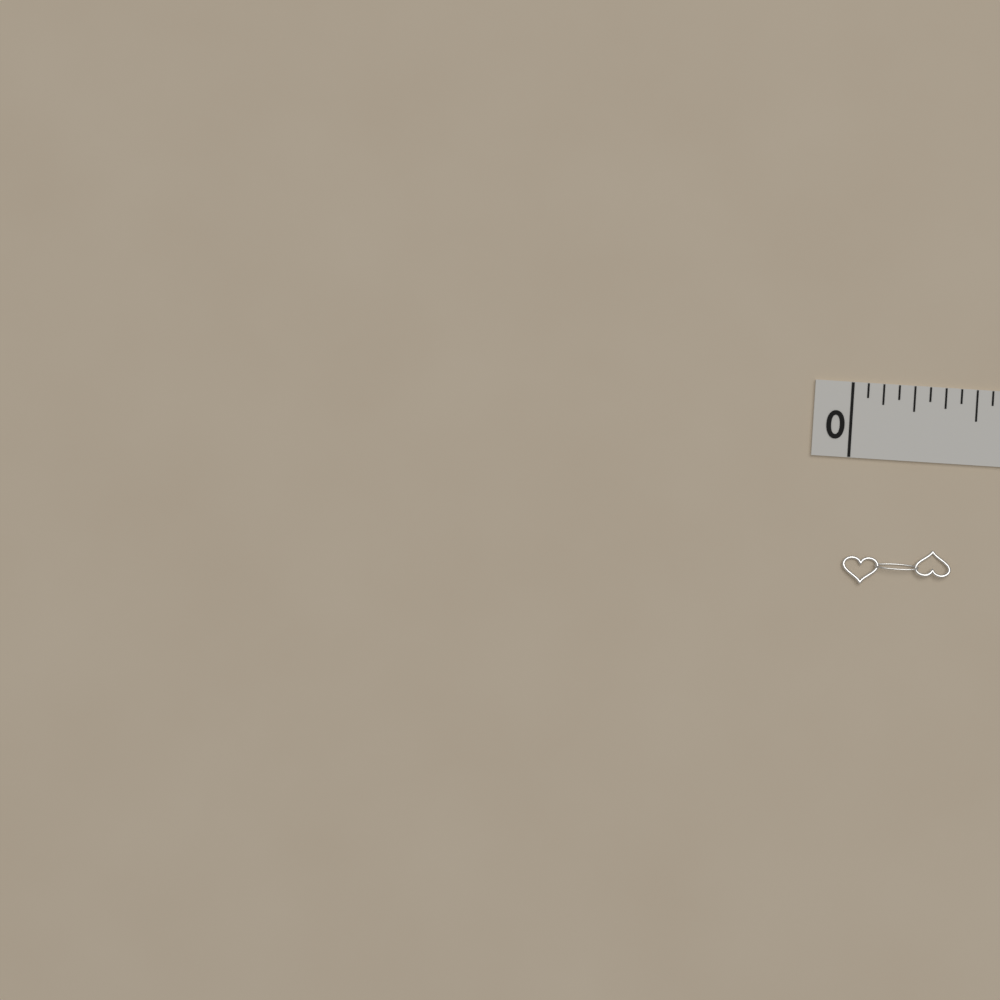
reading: 0.4375 in
